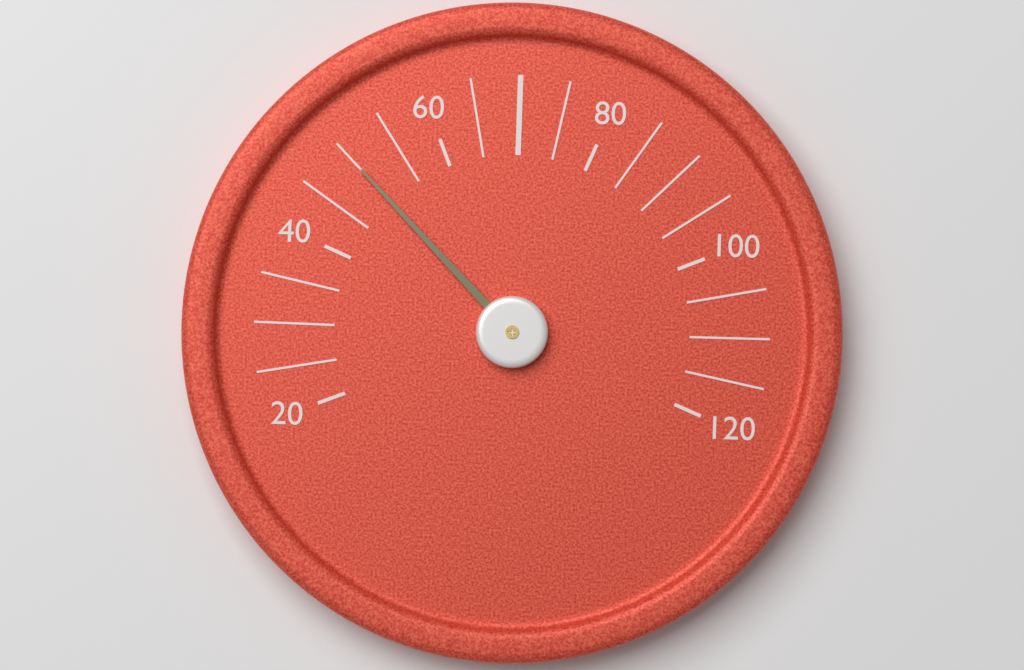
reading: 50 (no unit)
